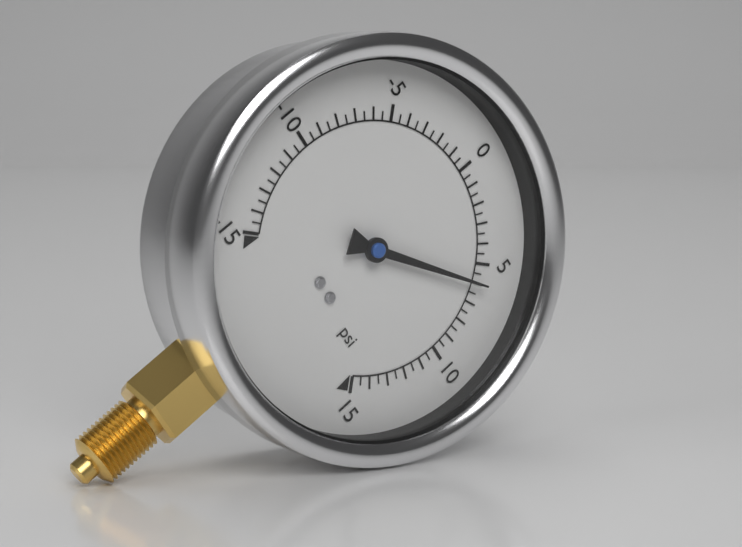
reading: 6.0 psi
